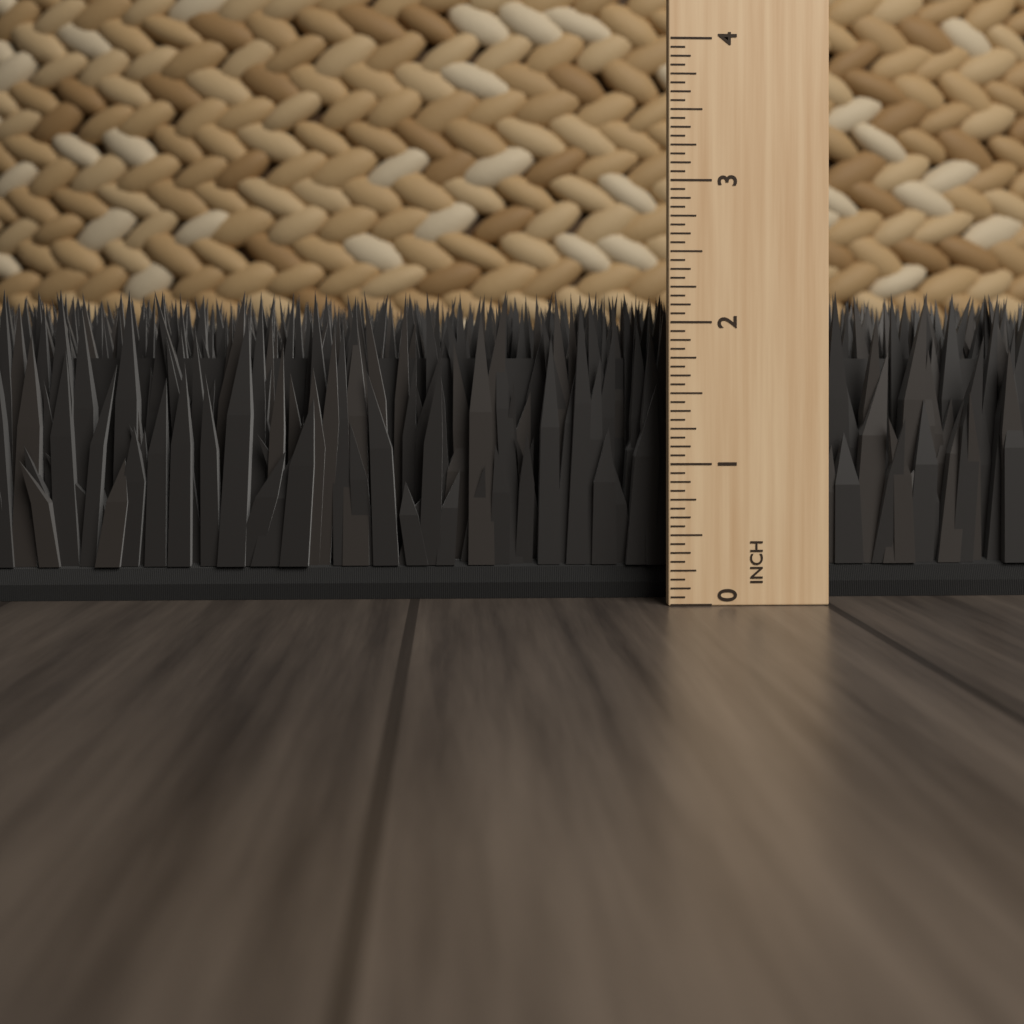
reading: 2.2500 in
